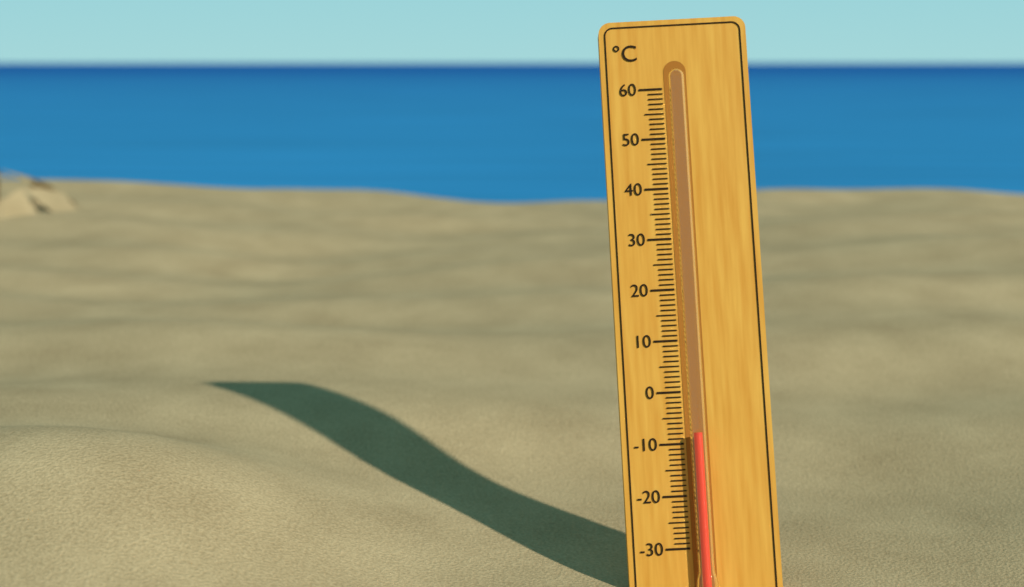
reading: -8 °C
